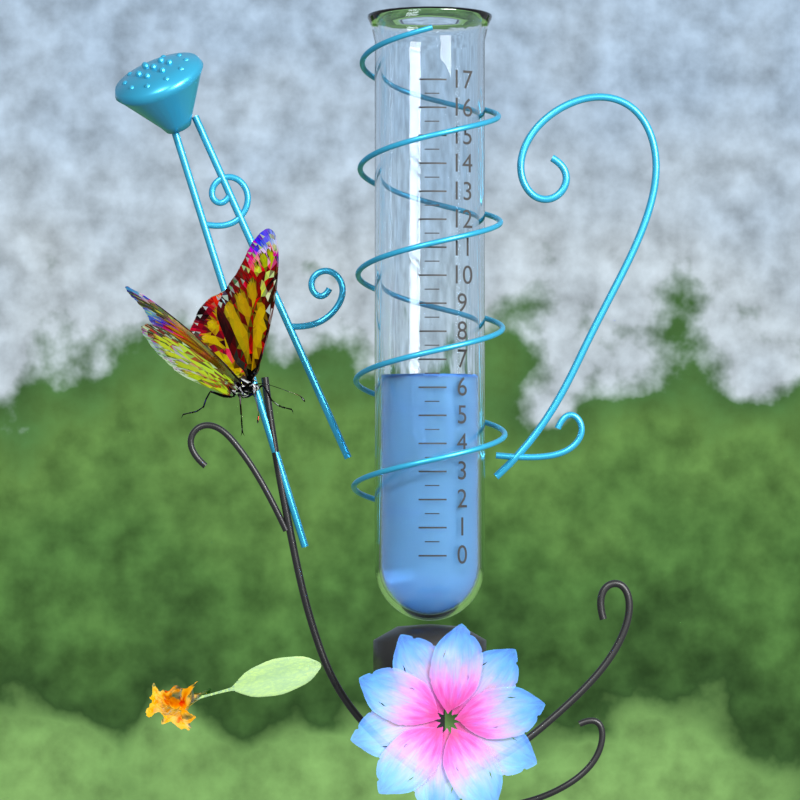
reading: 6.5 (no unit)
